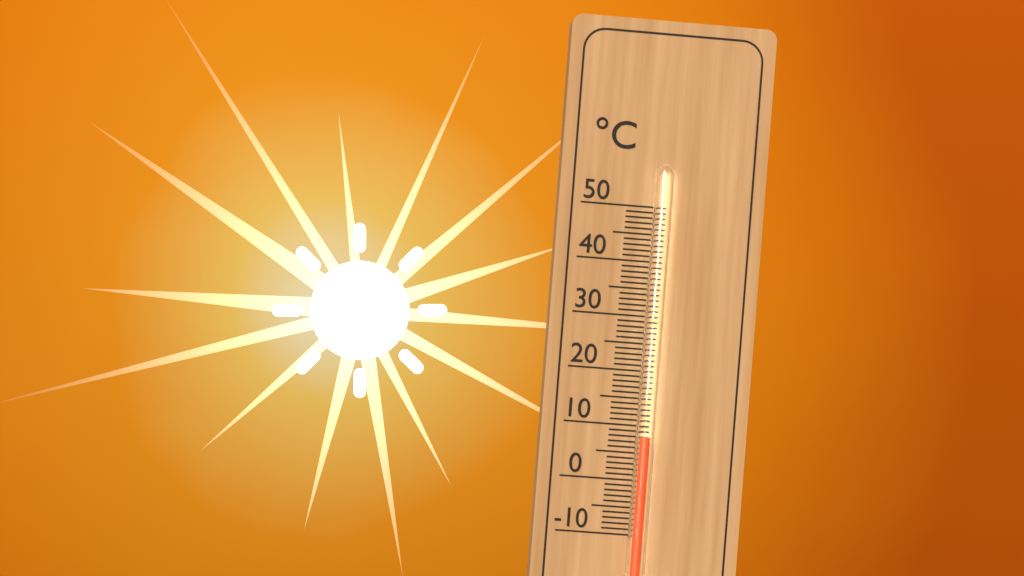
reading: 8 °C
